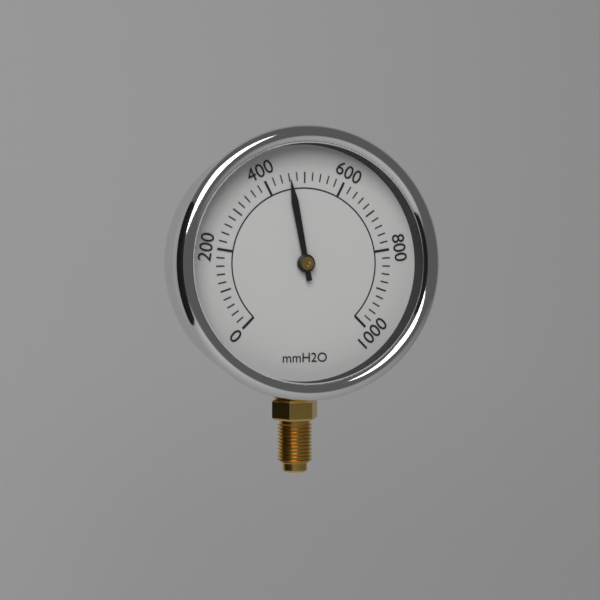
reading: 460 mmH2O
